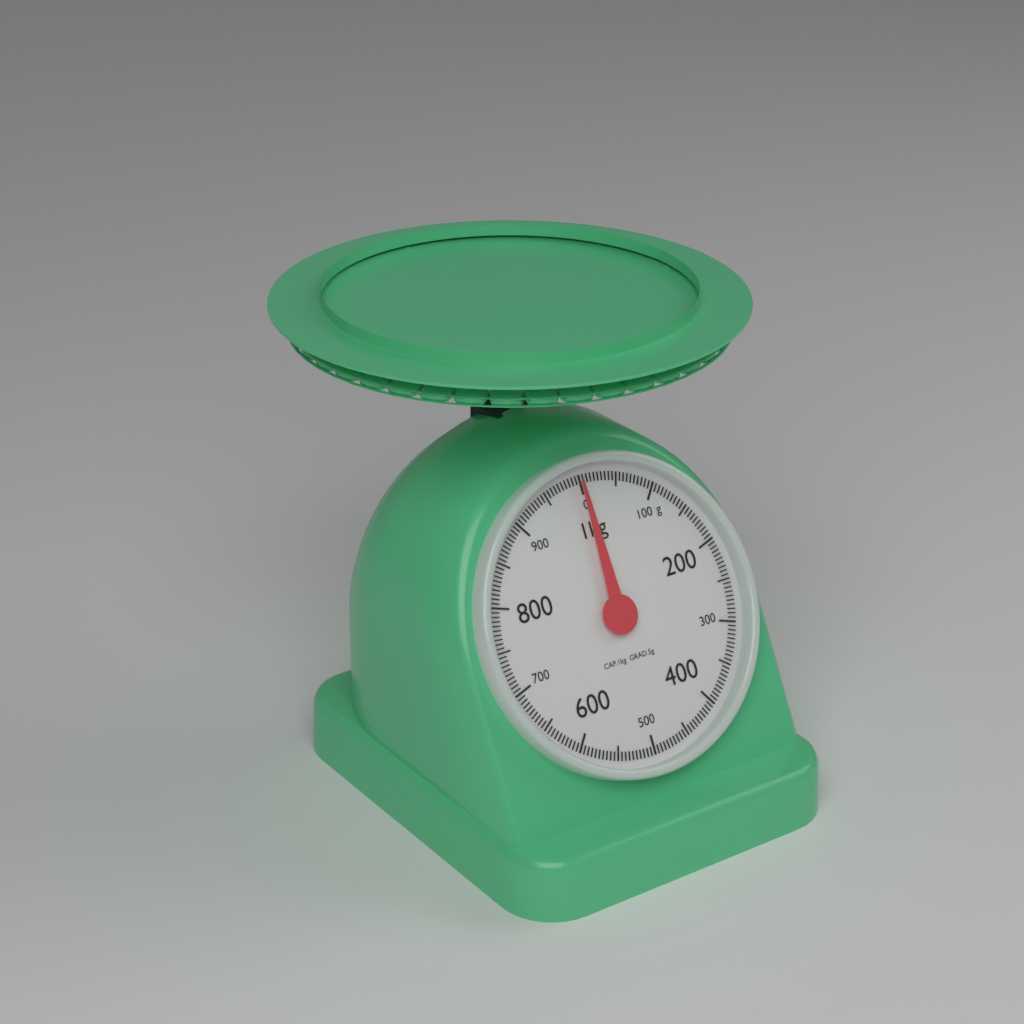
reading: 0 g
